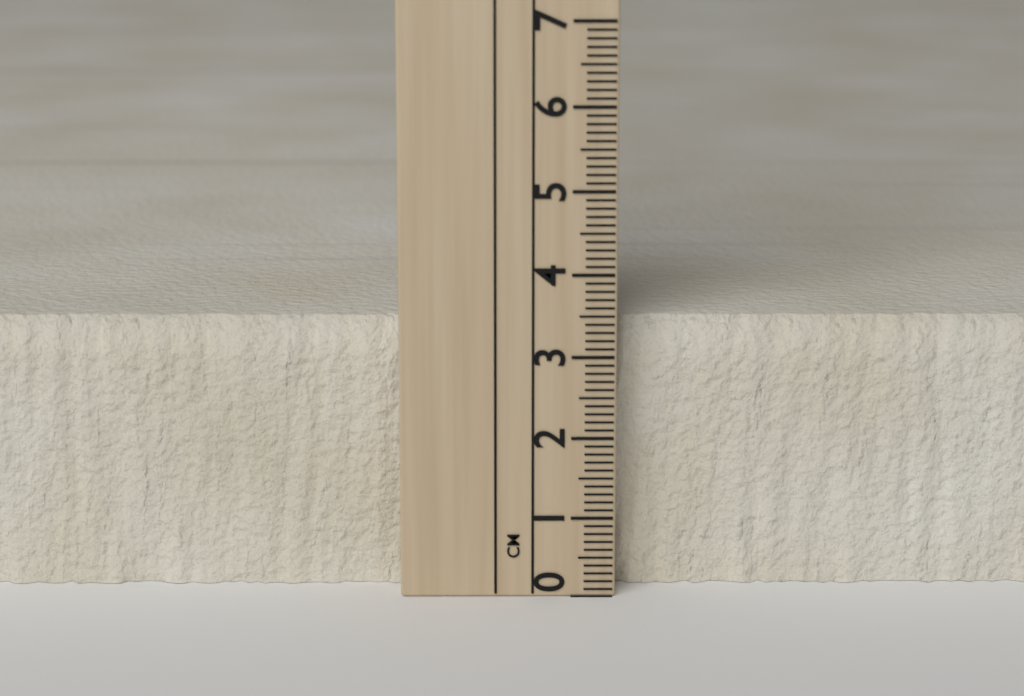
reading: 3.4 cm
